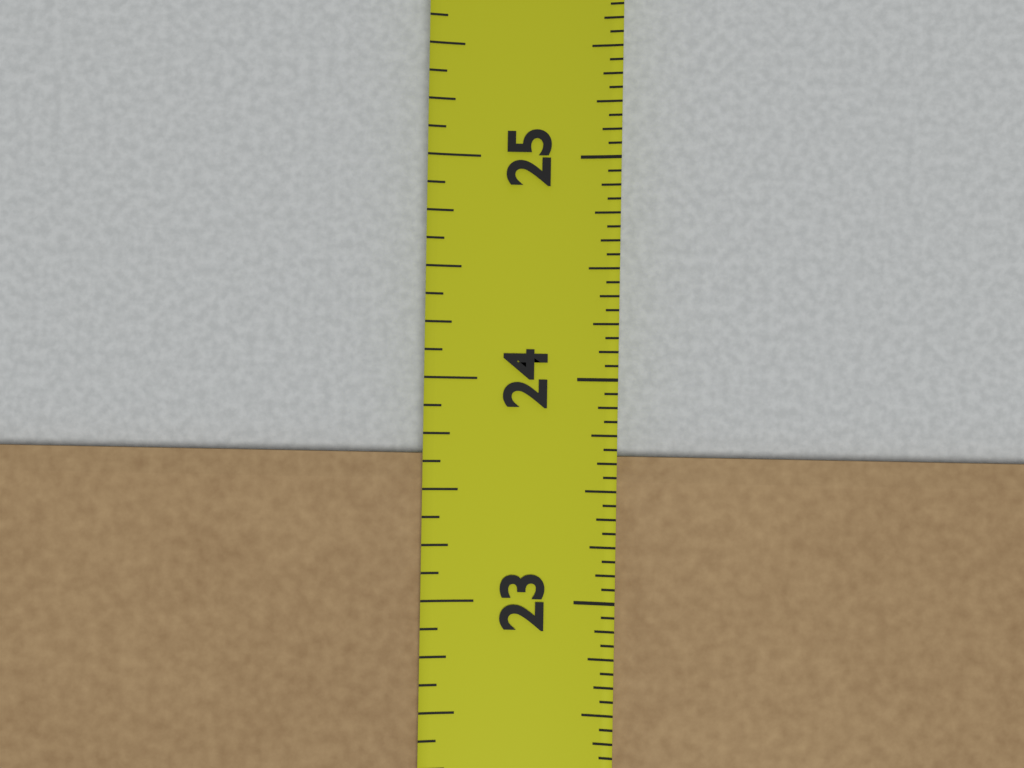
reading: 23.6875 in
